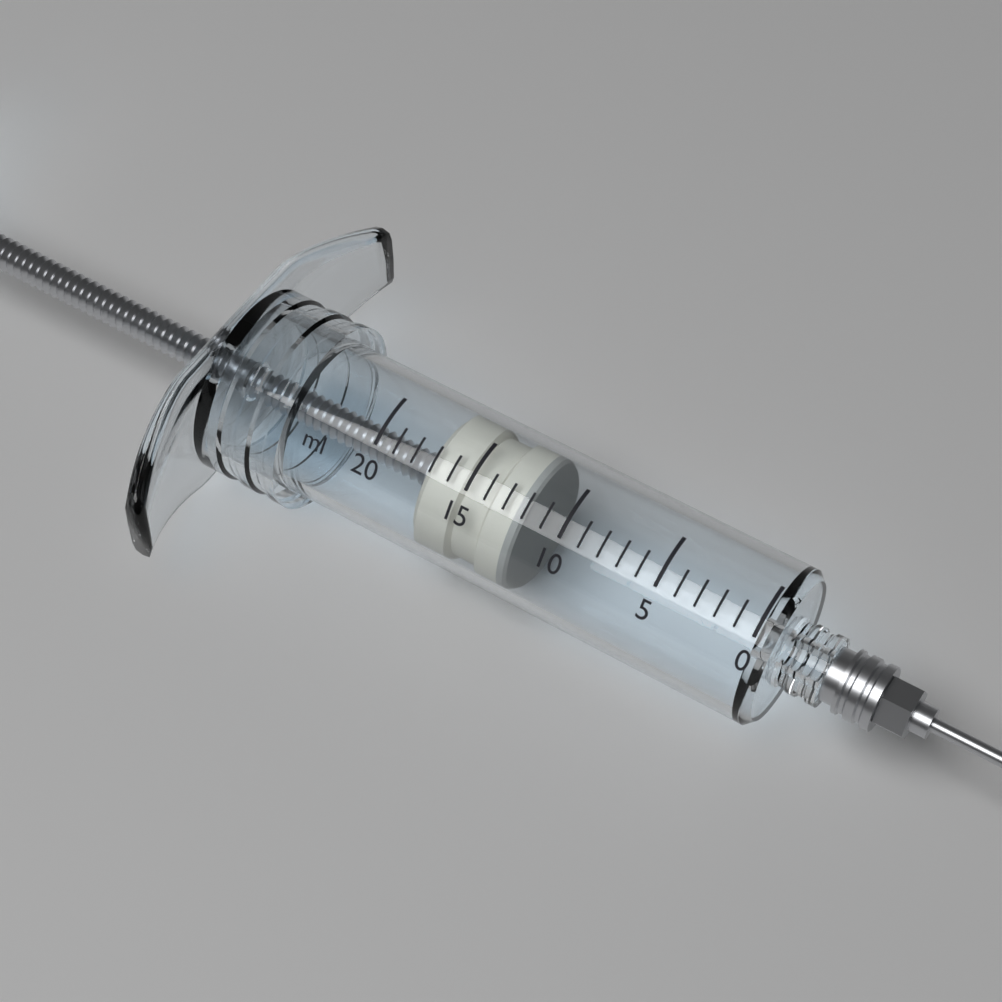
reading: 12 ml
